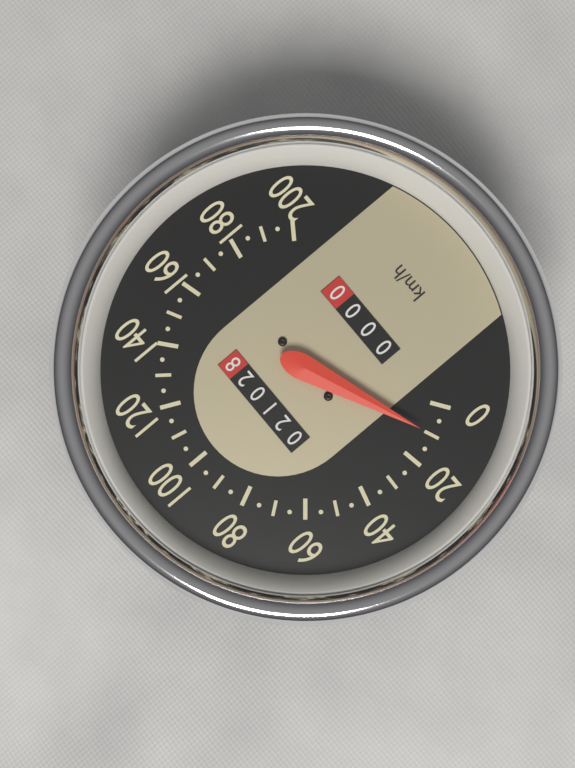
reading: 10 km/h
